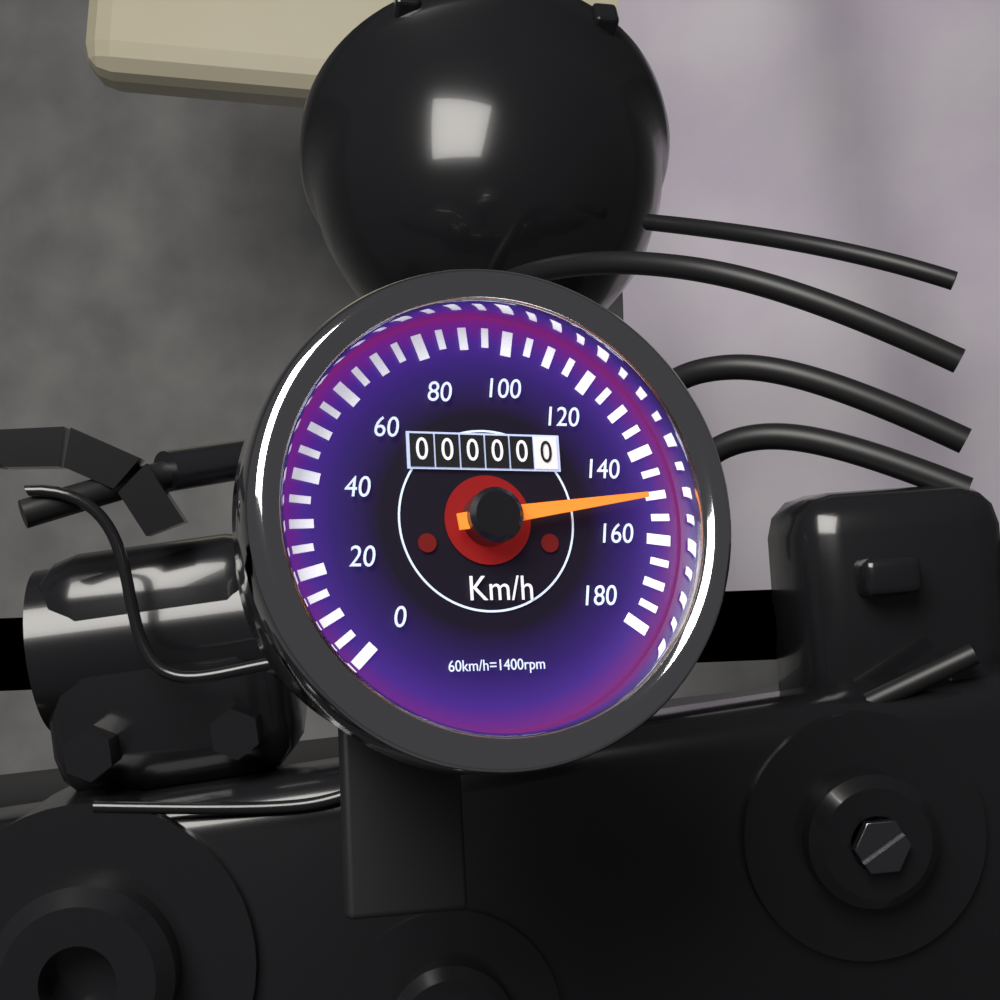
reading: 150 km/h
